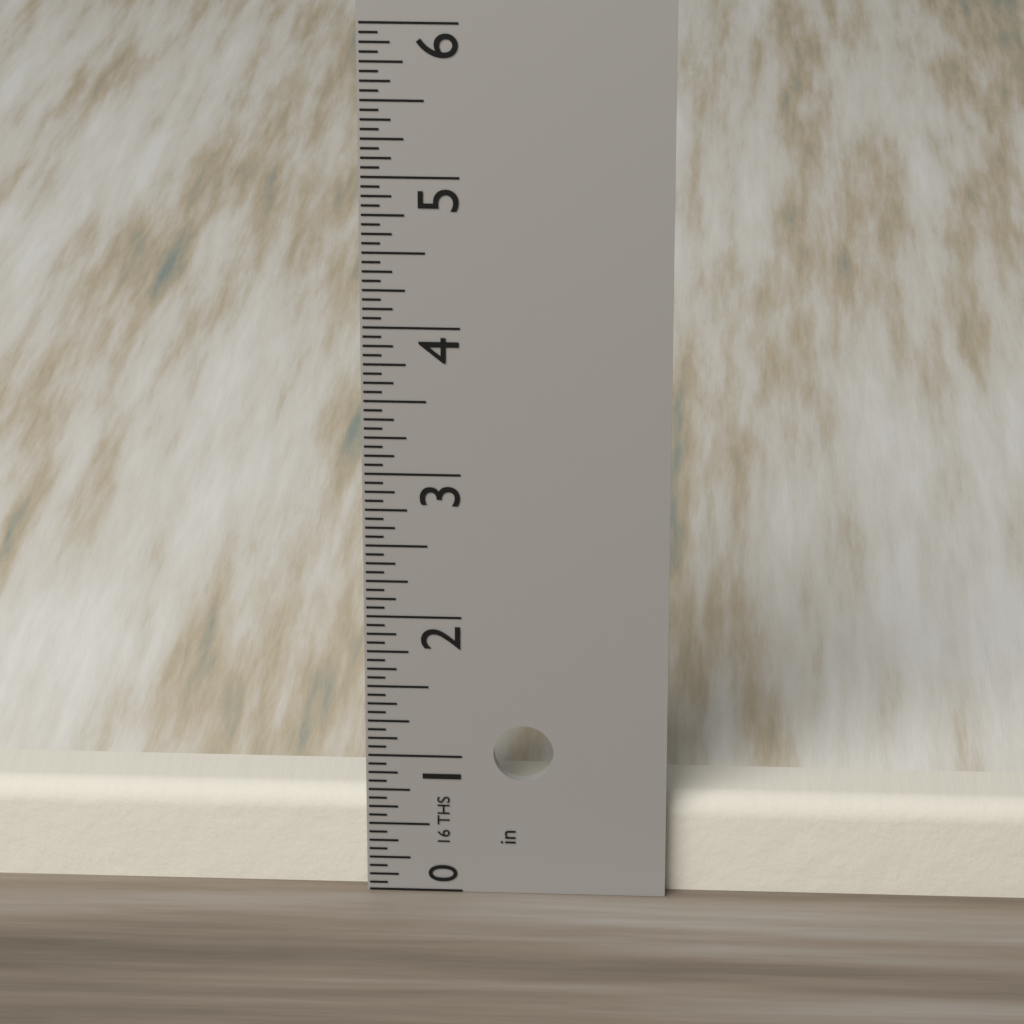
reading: 0.6875 in
